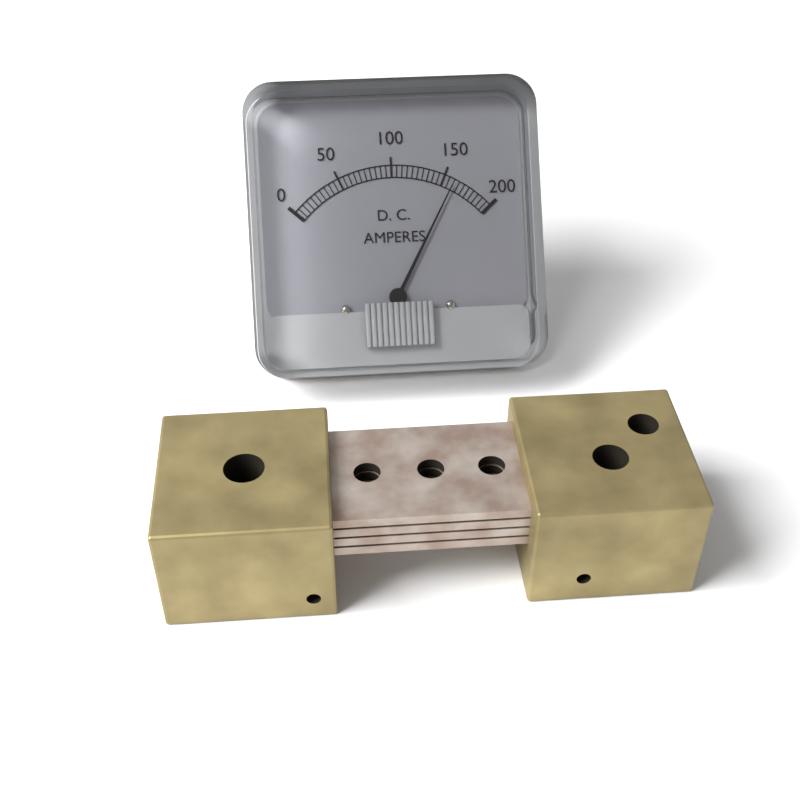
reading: 160 A
